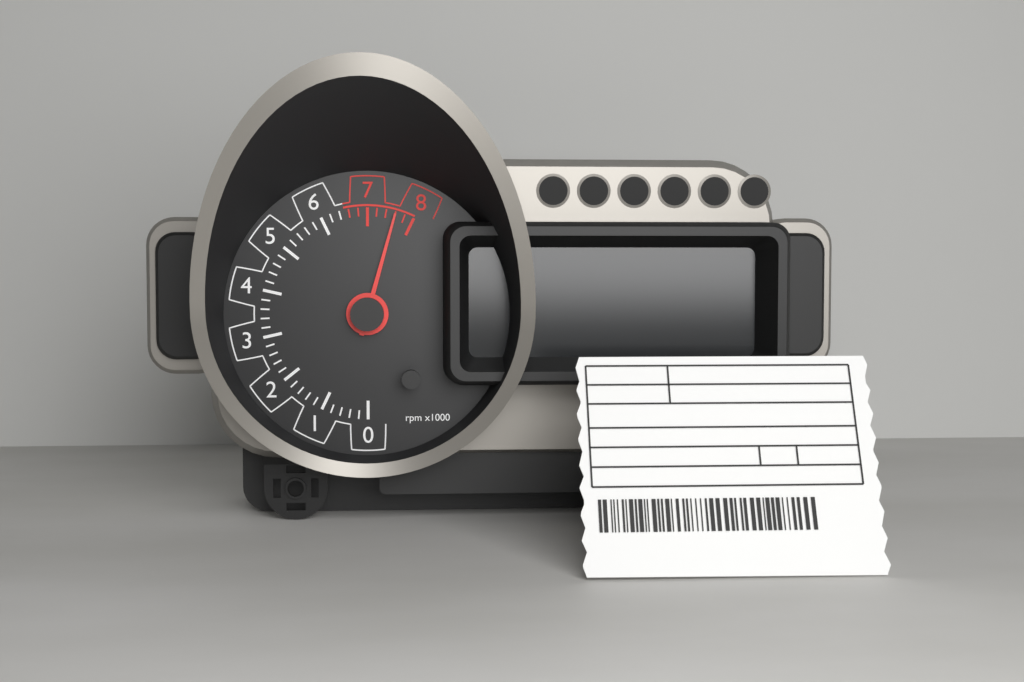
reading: 7.6 rpm x1000
